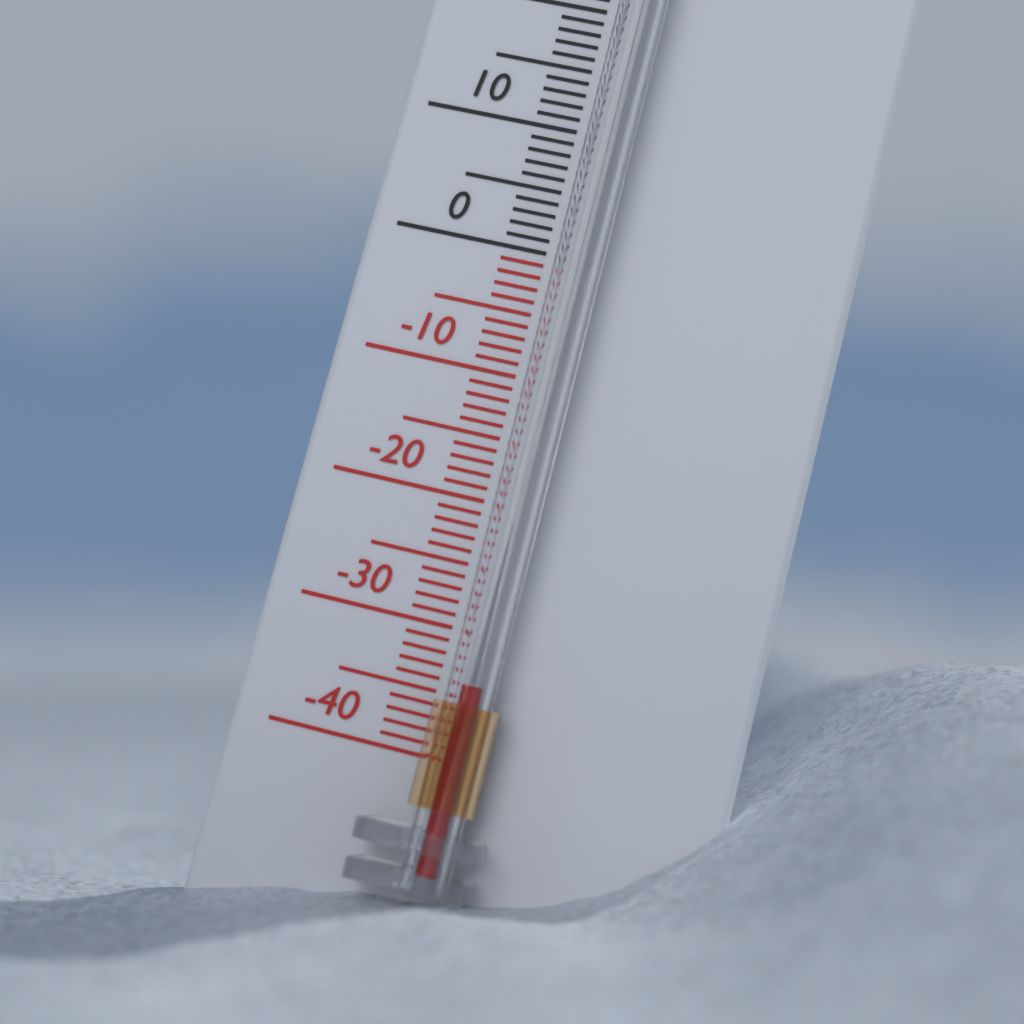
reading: -34 °C
